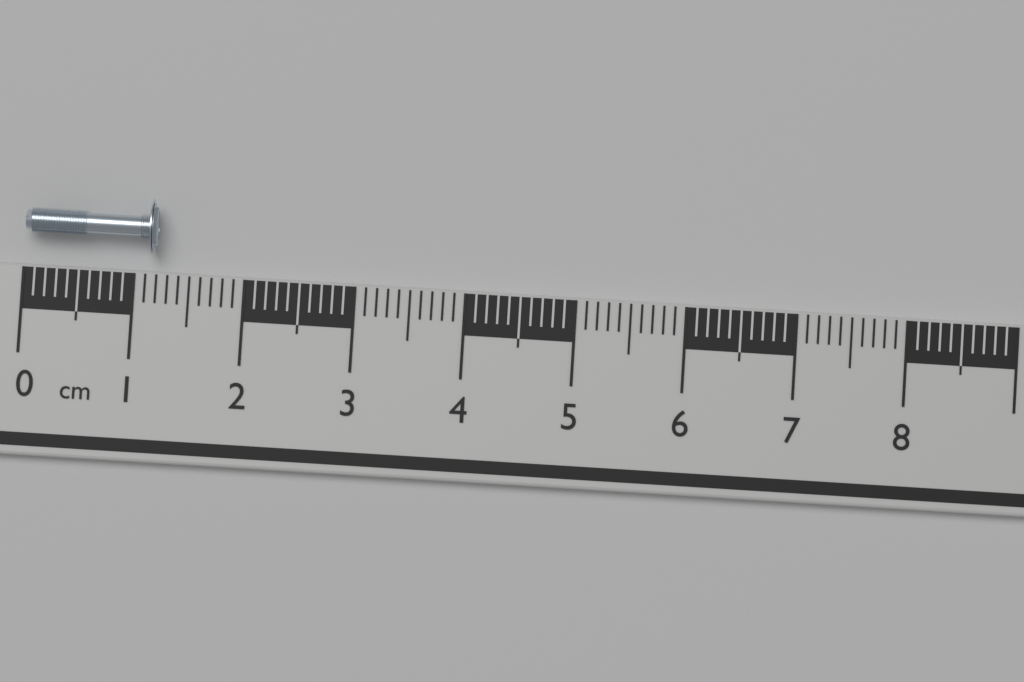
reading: 1.2 cm
